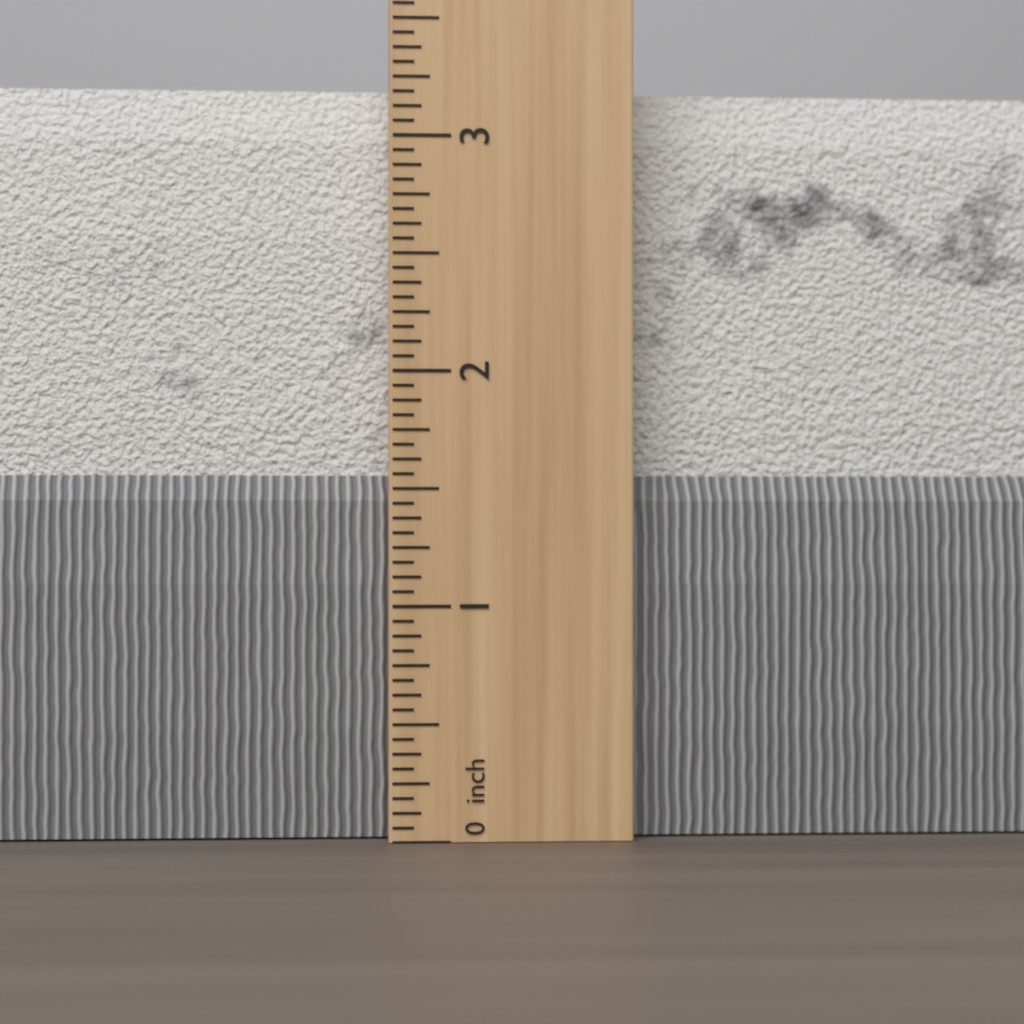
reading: 3.2500 inch
